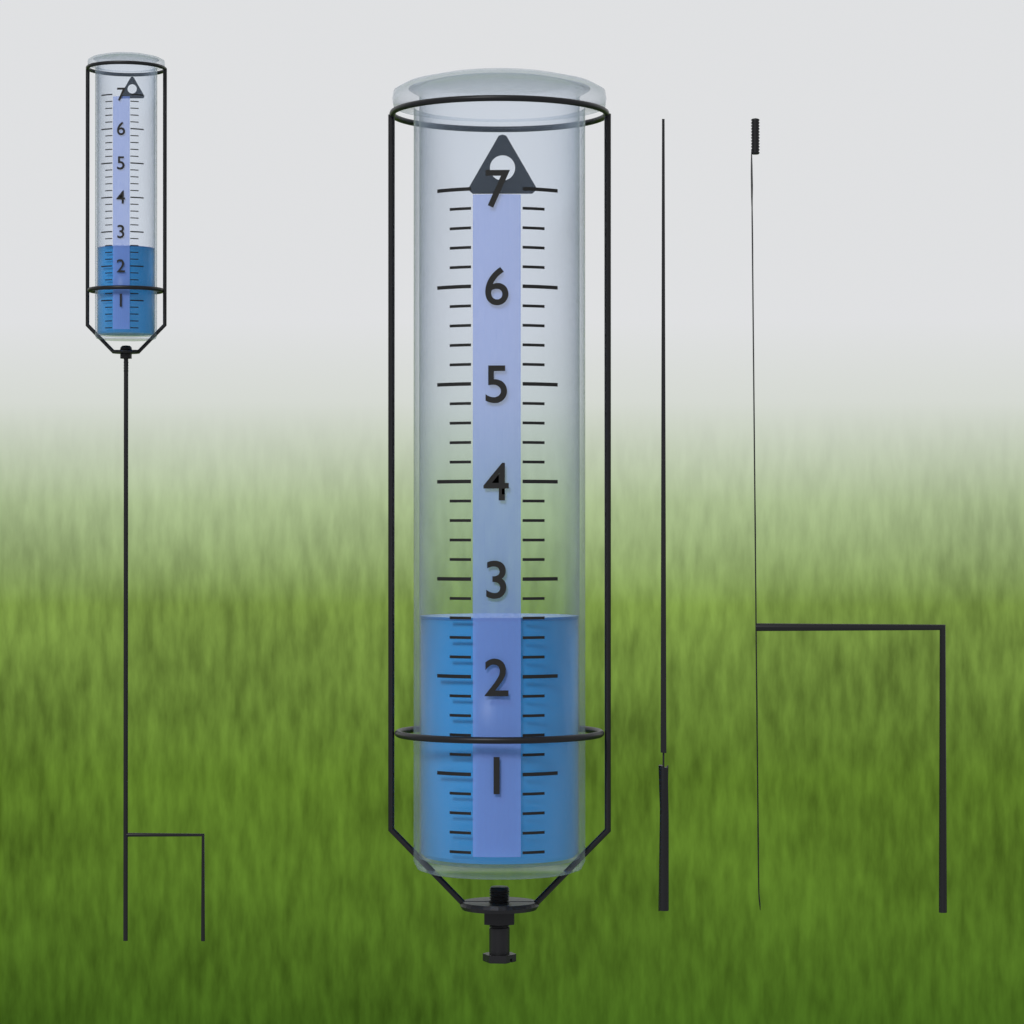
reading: 2.6 (no unit)
